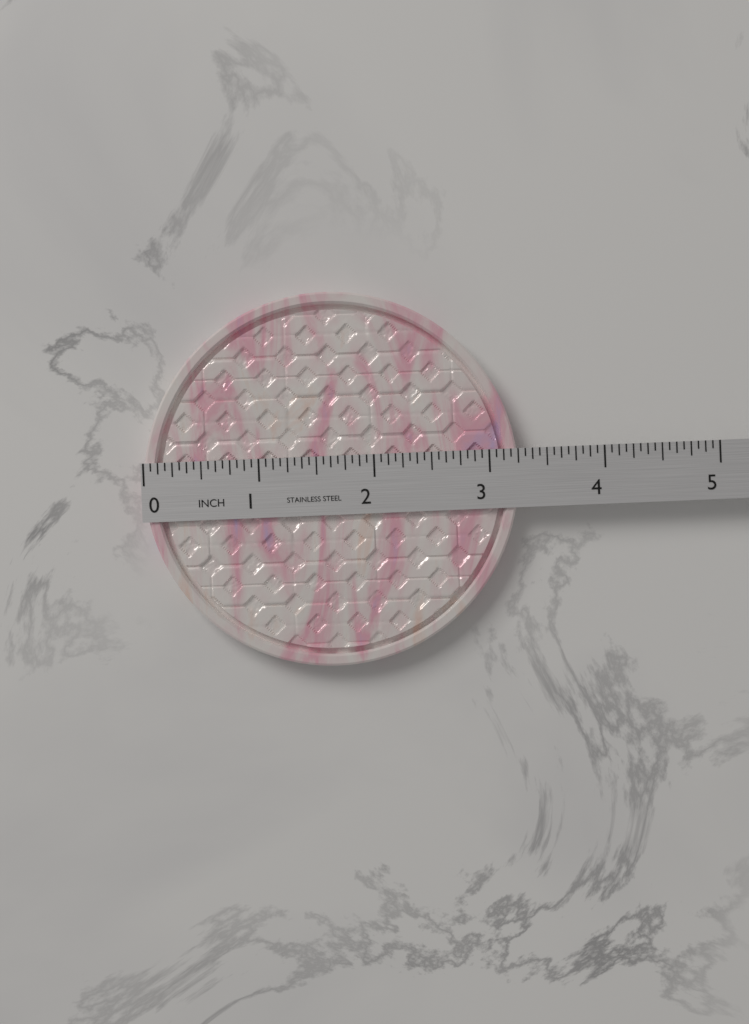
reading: 3.2500 in
